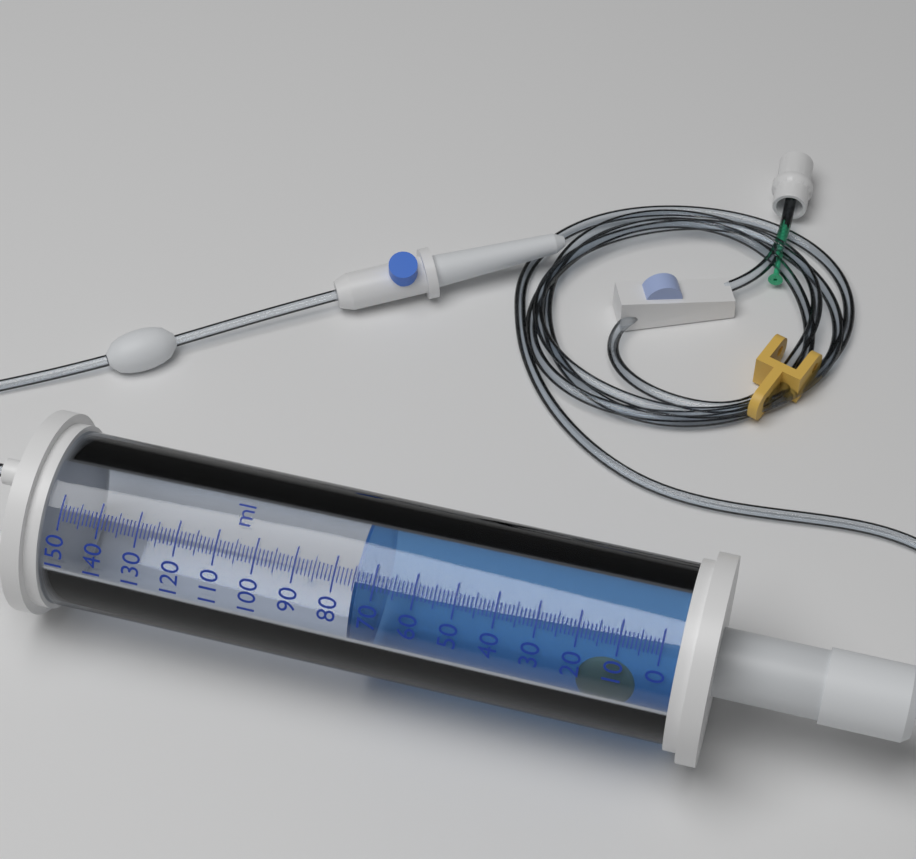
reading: 75 ml
